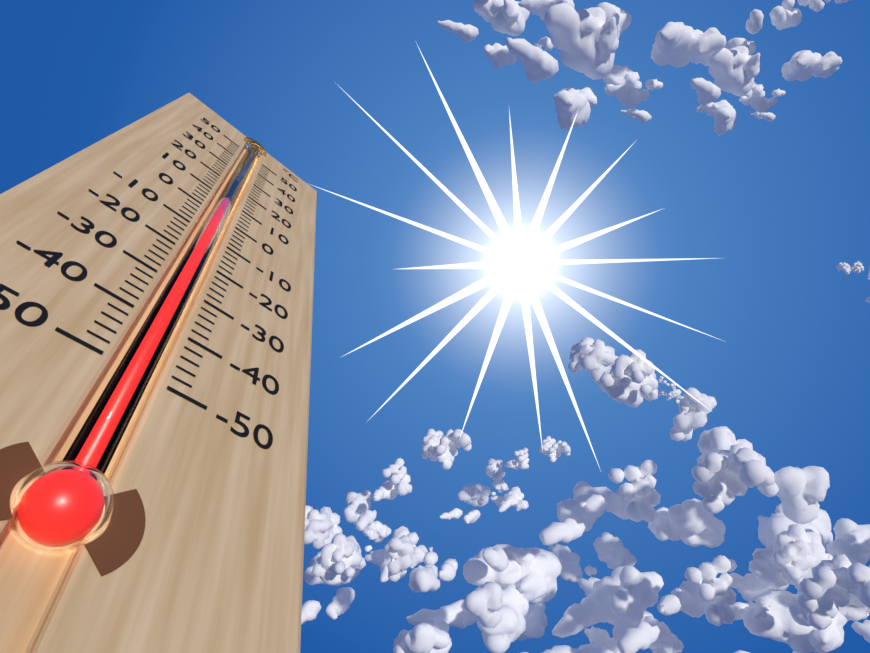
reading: 32 °C
